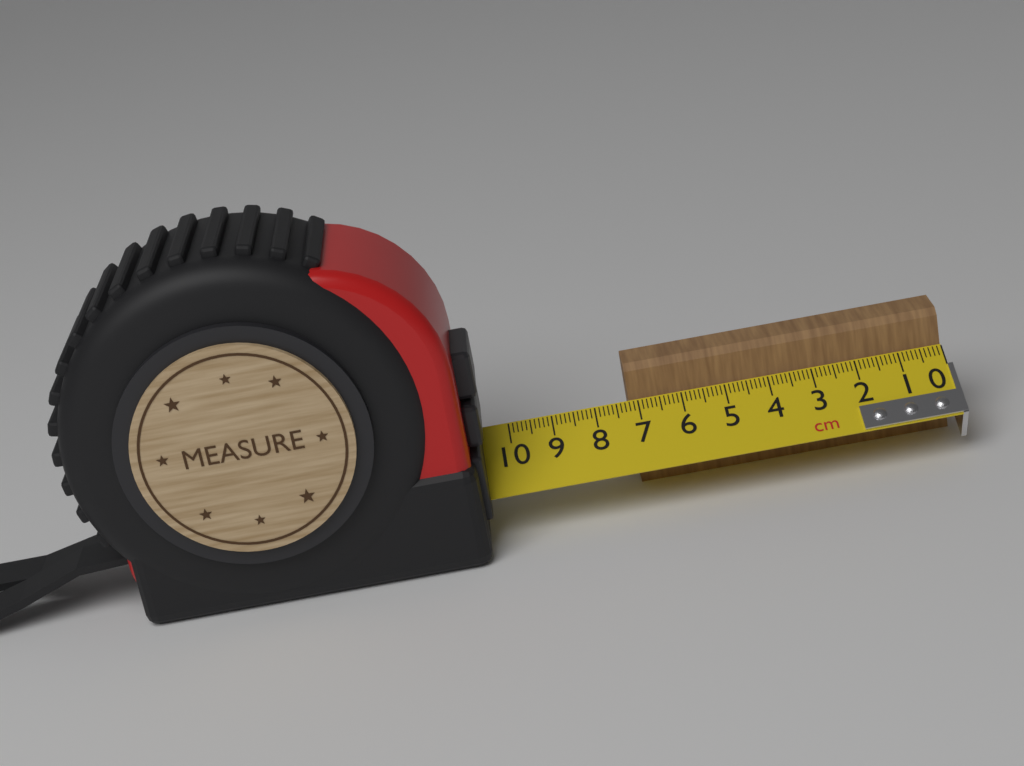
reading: 7.2 cm
